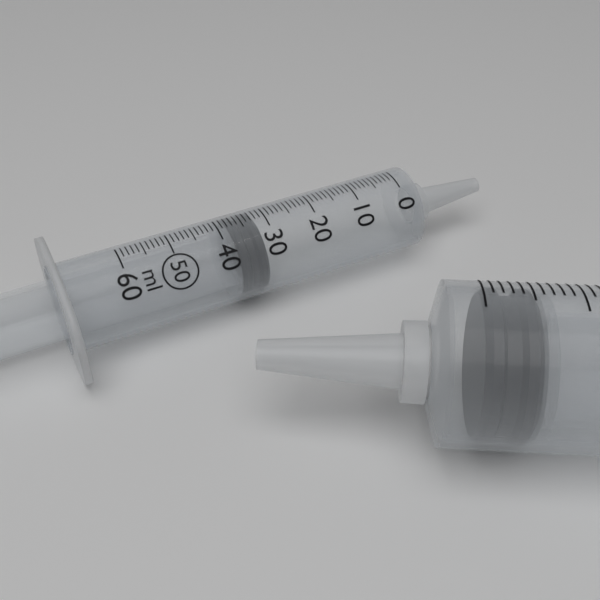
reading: 32 ml
